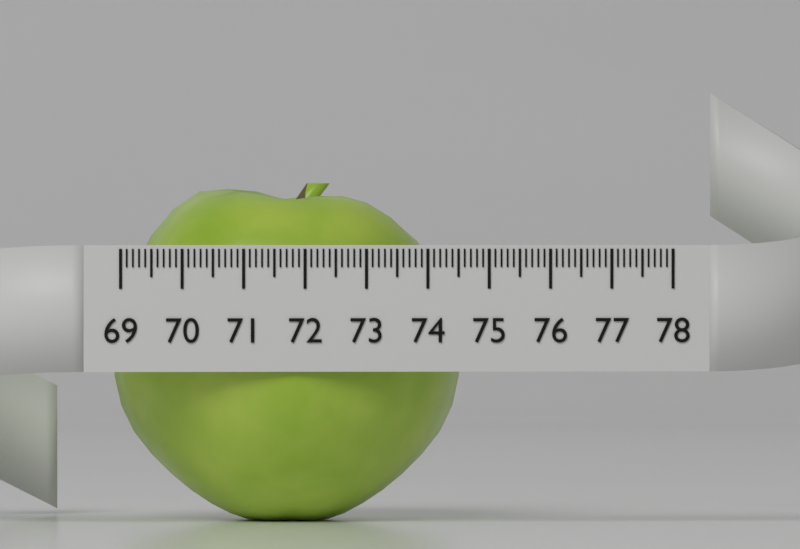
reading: 74.7 (no unit)
